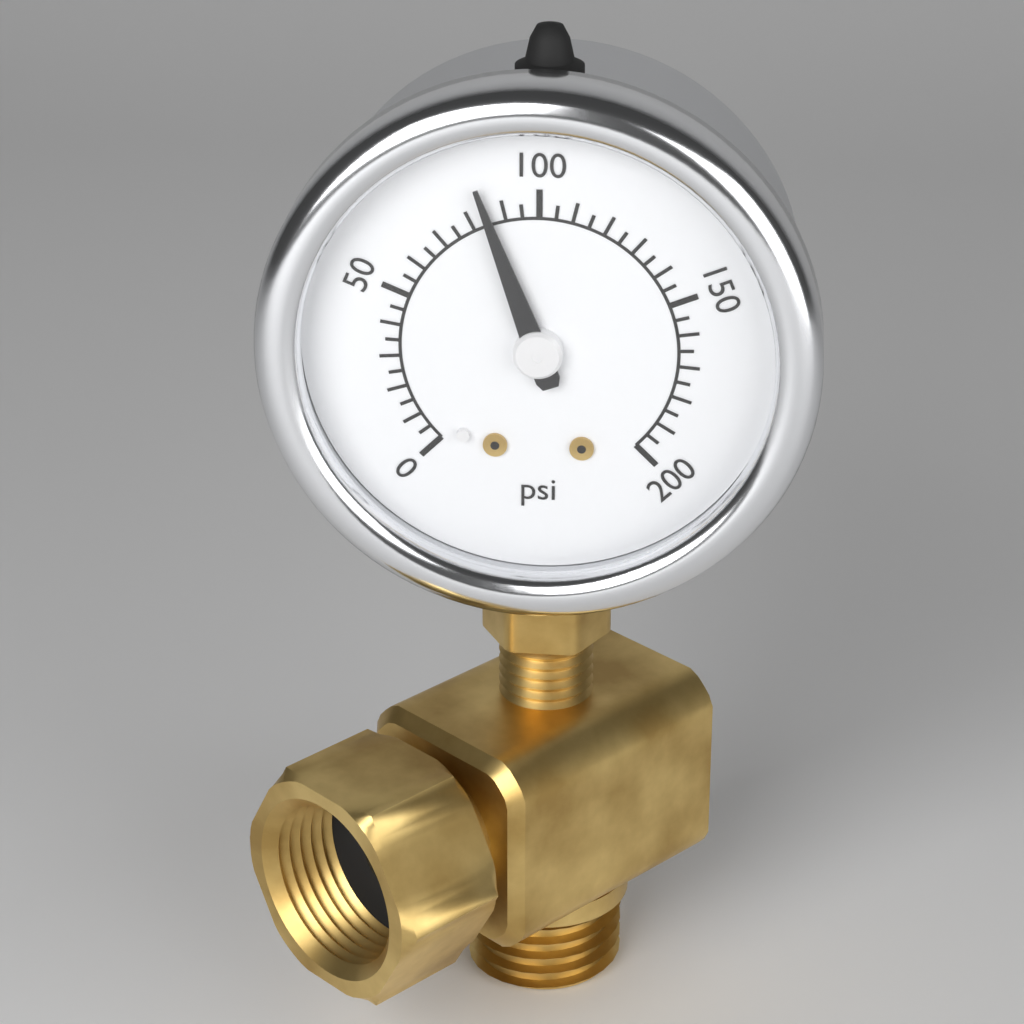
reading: 85 psi
